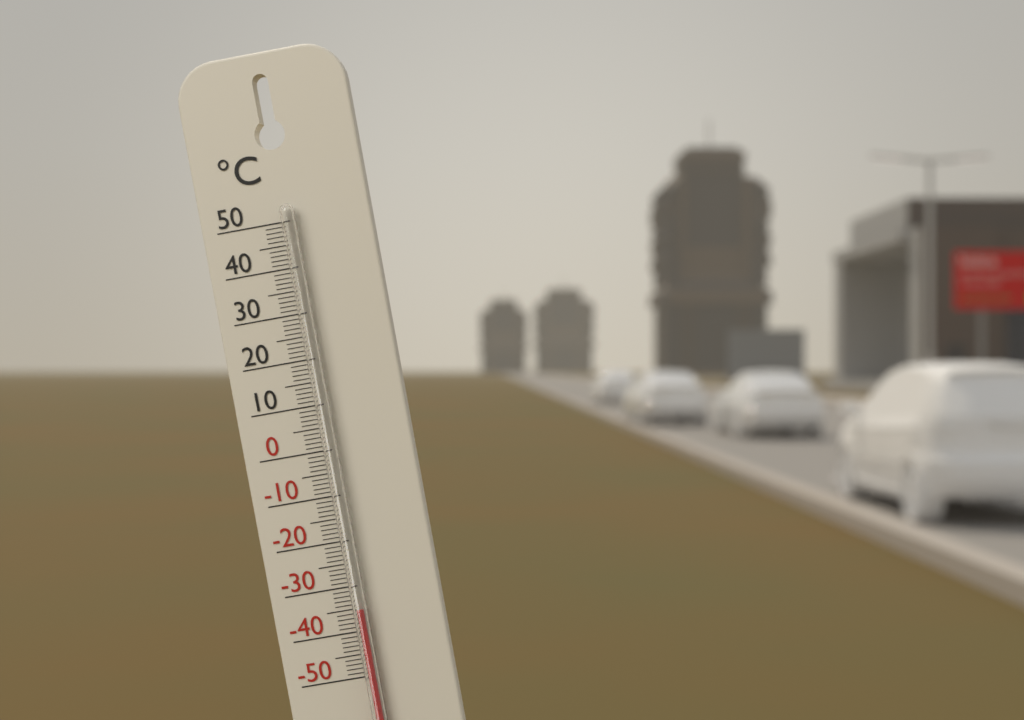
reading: -35 °C
